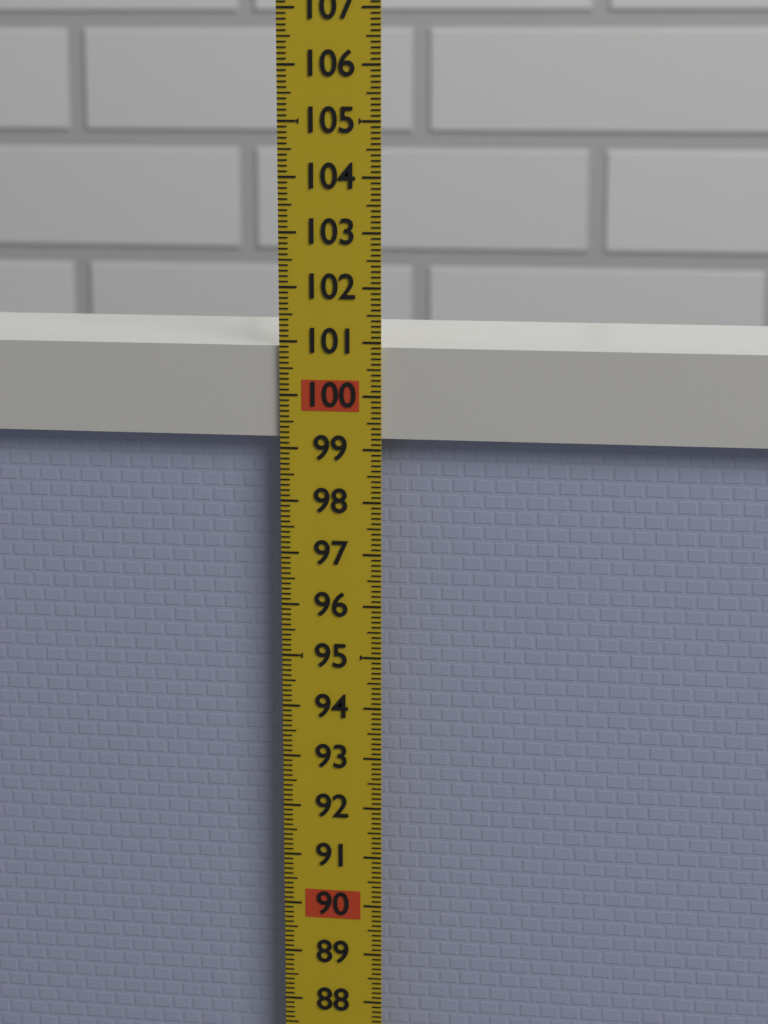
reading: 100.9 (no unit)
